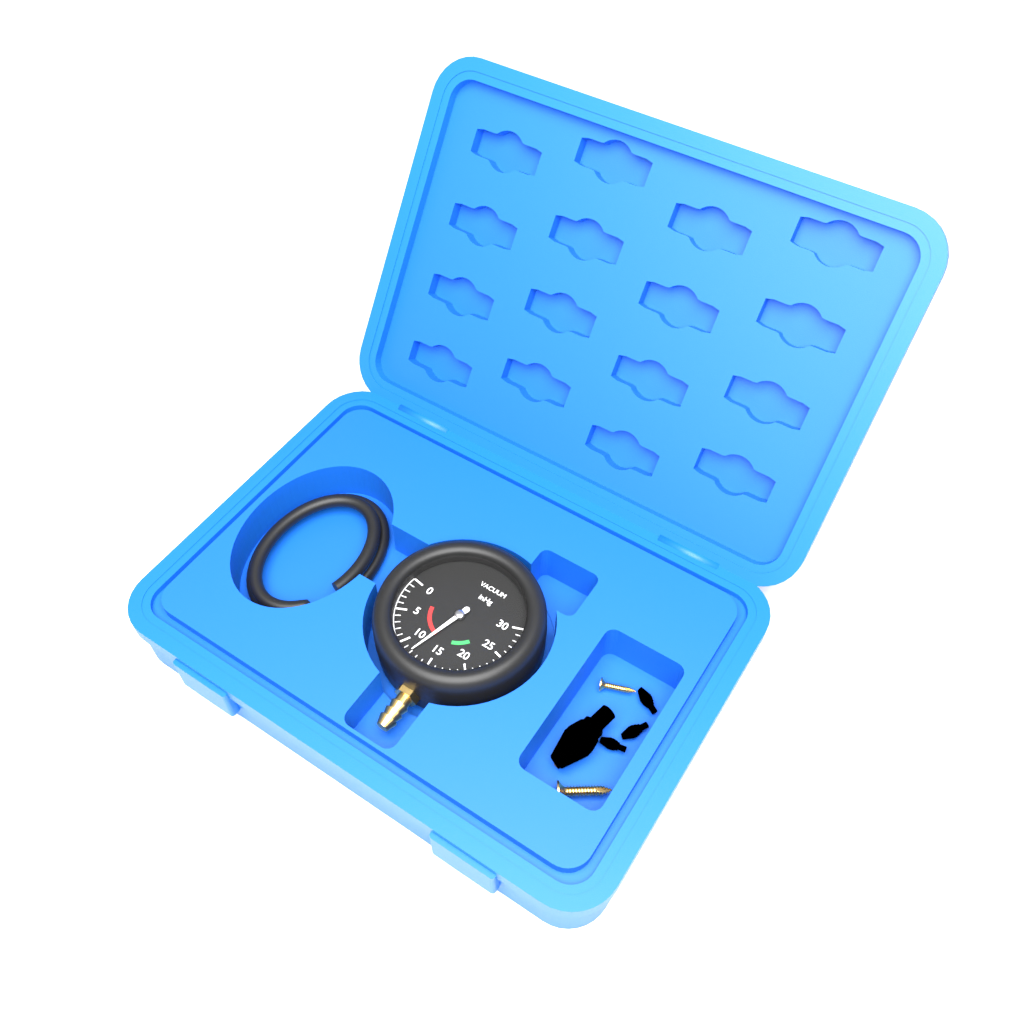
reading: 12 inHg
